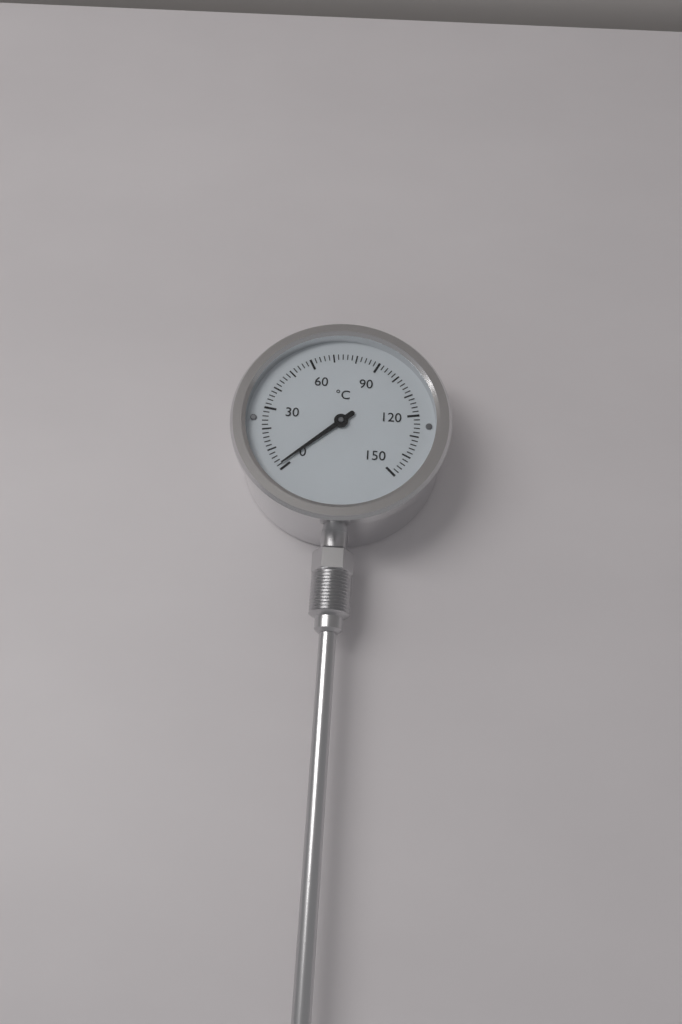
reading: 2 °C
